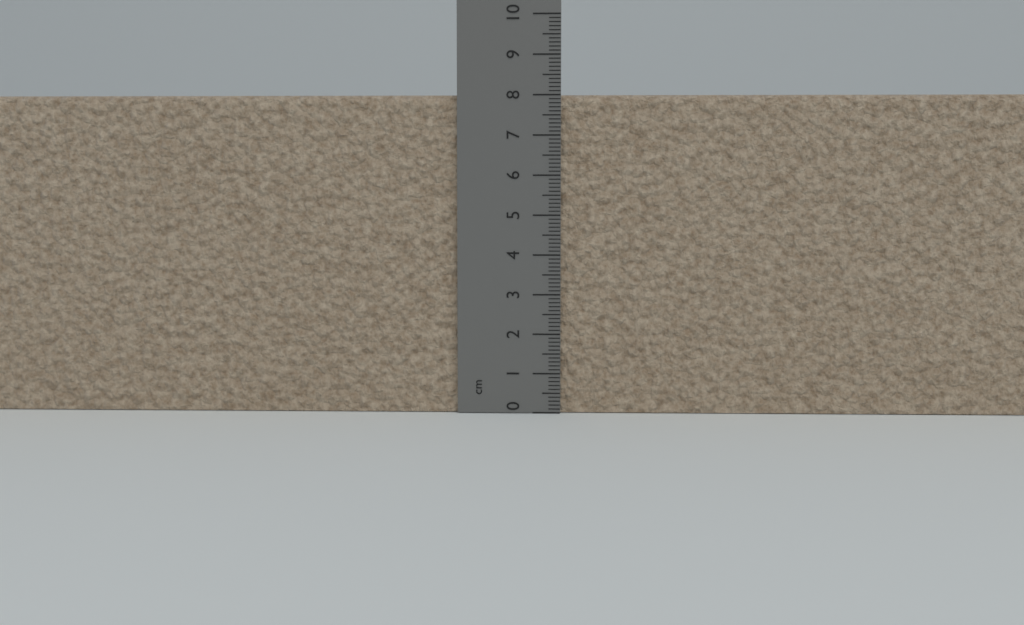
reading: 8.0 cm
